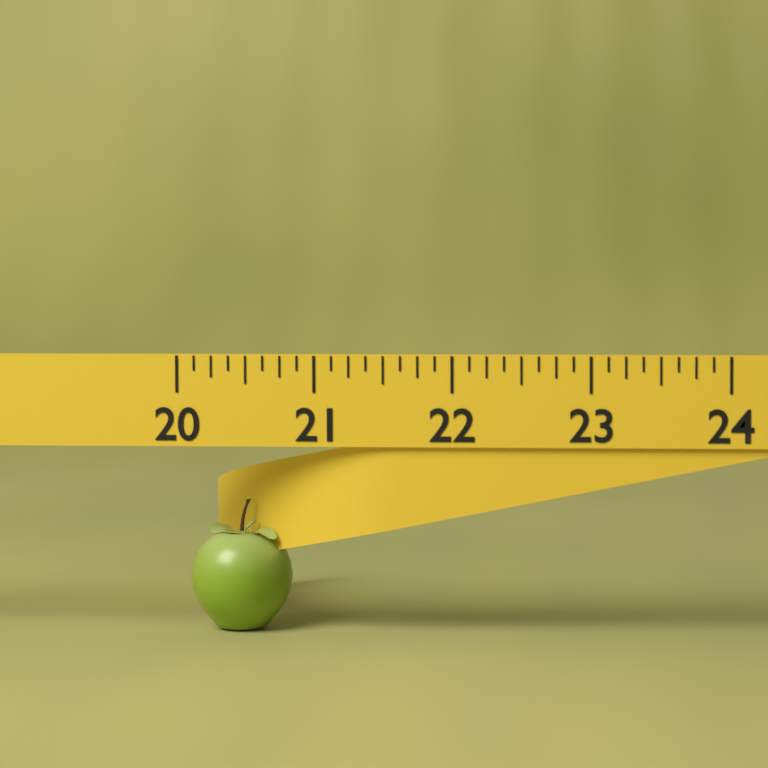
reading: 20.750 (no unit)
